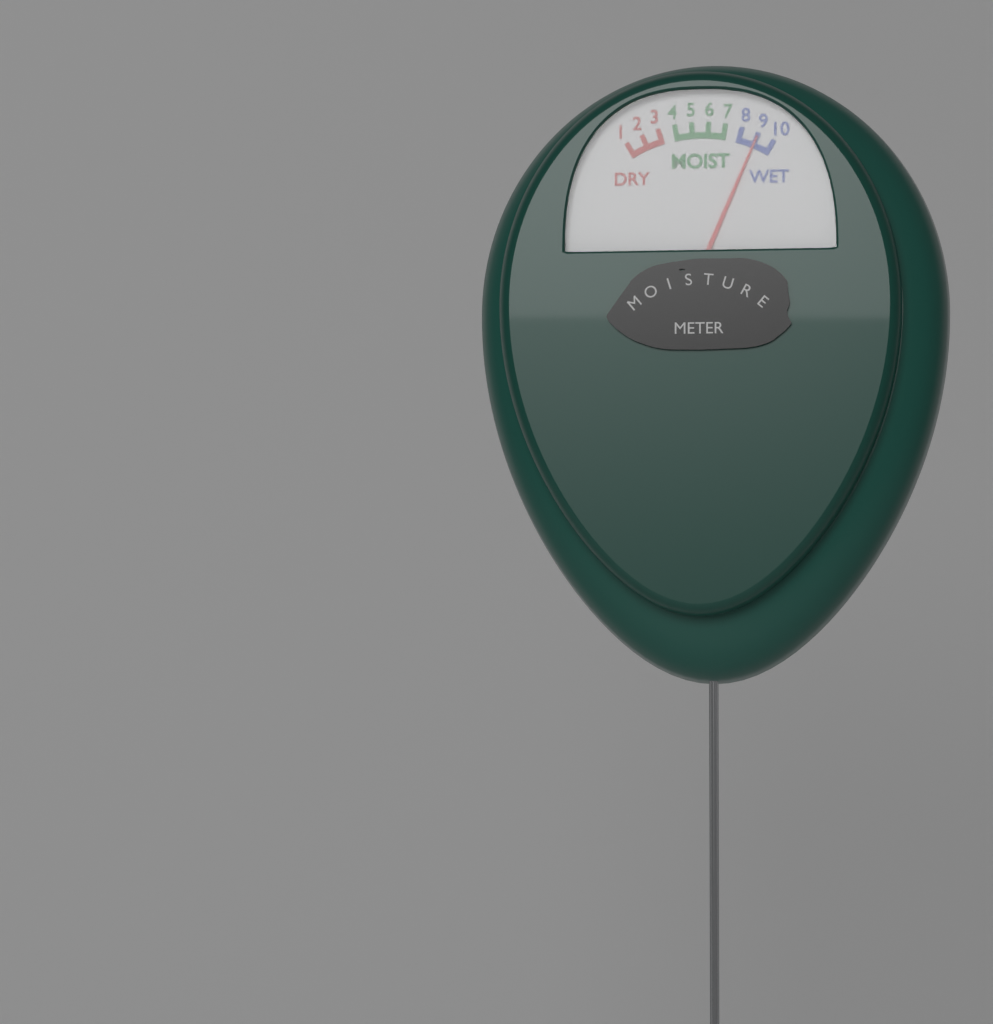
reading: 9 (no unit)
